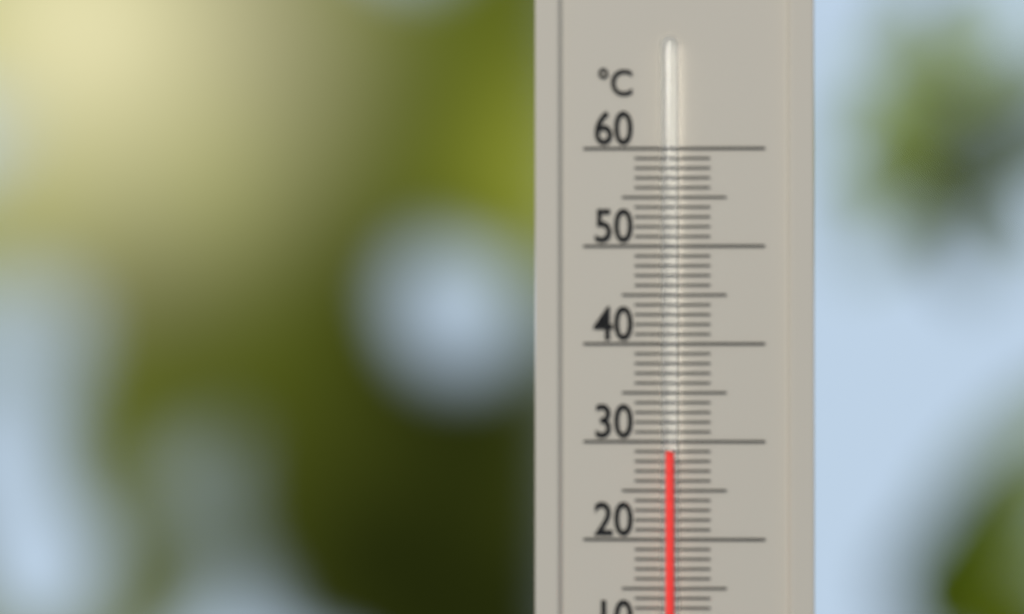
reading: 29 °C
